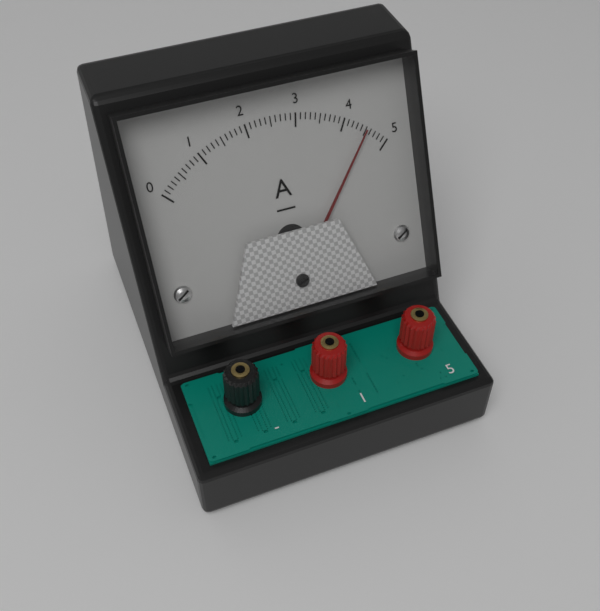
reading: 4.5 A
